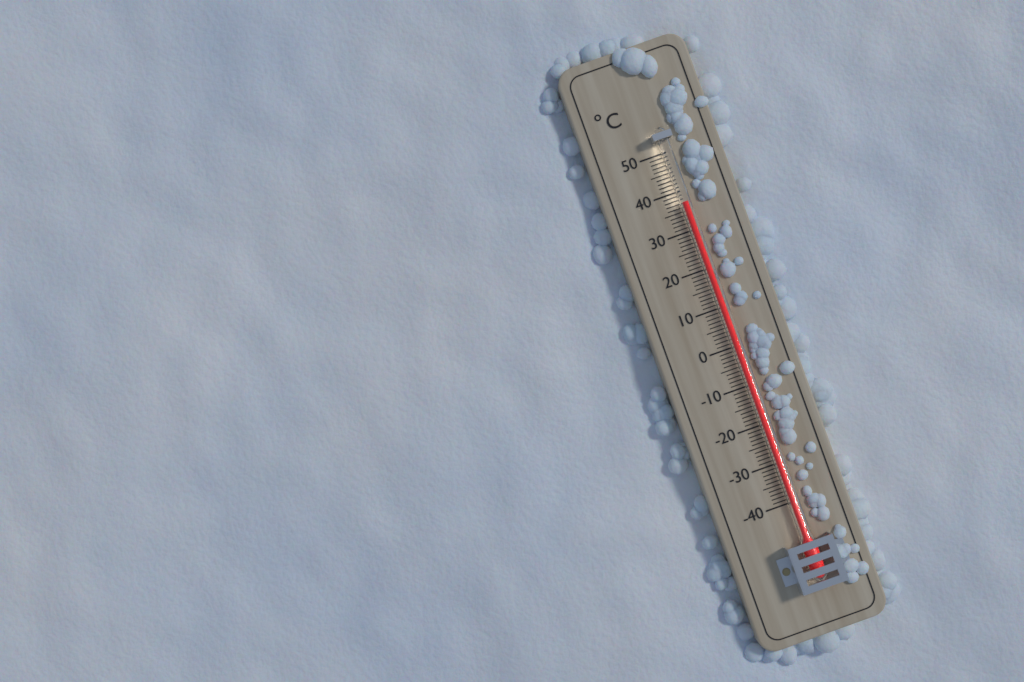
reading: 37 °C
